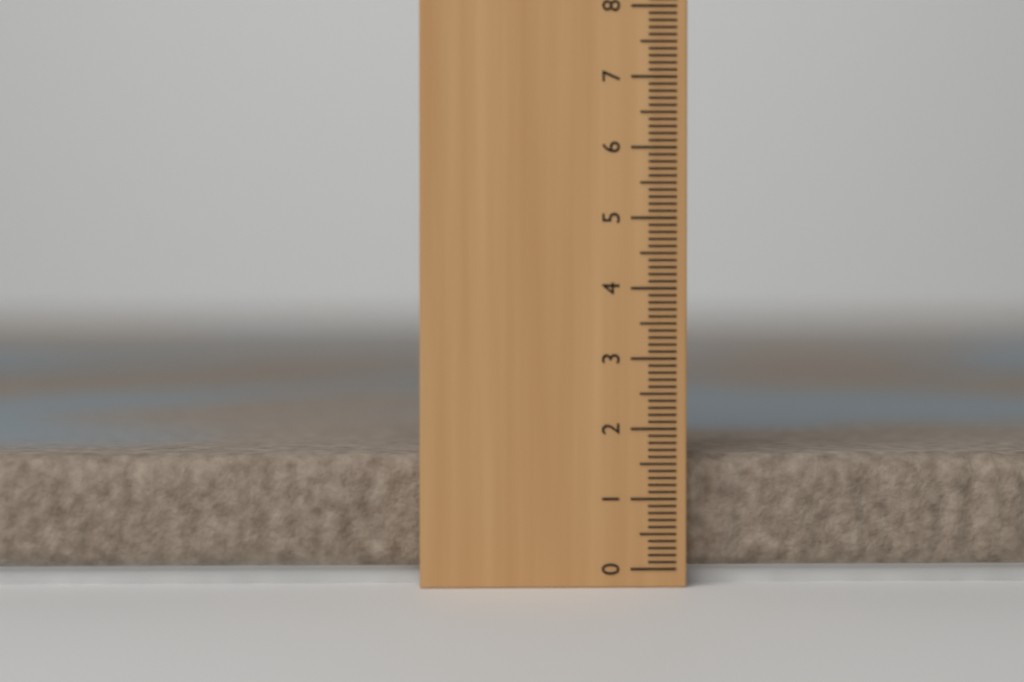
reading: 1.6 cm
